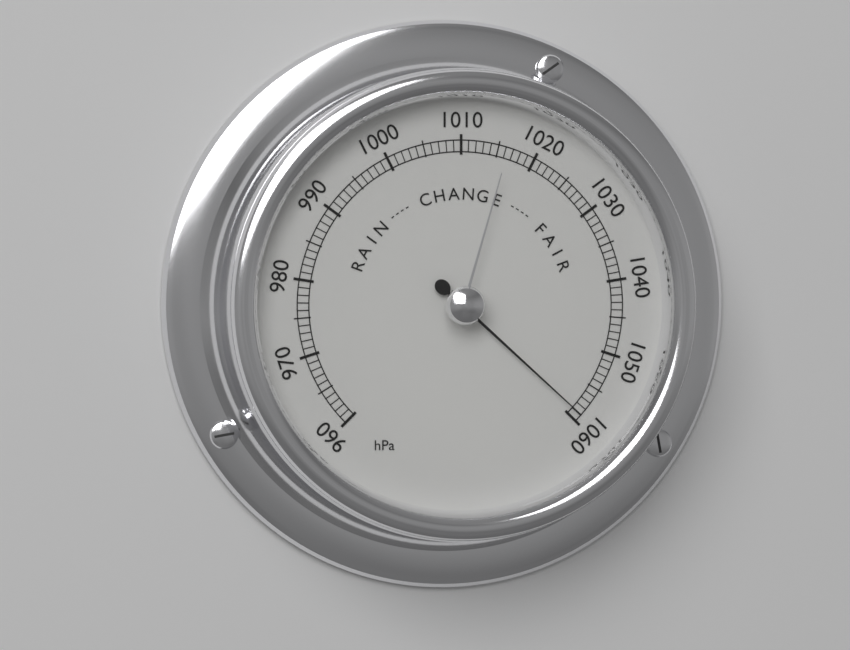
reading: 1059 hPa
